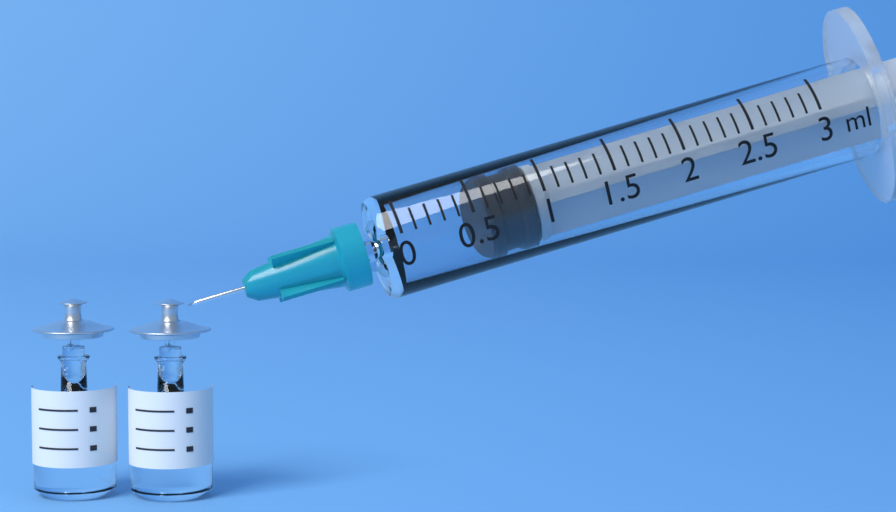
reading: 0.6 ml
